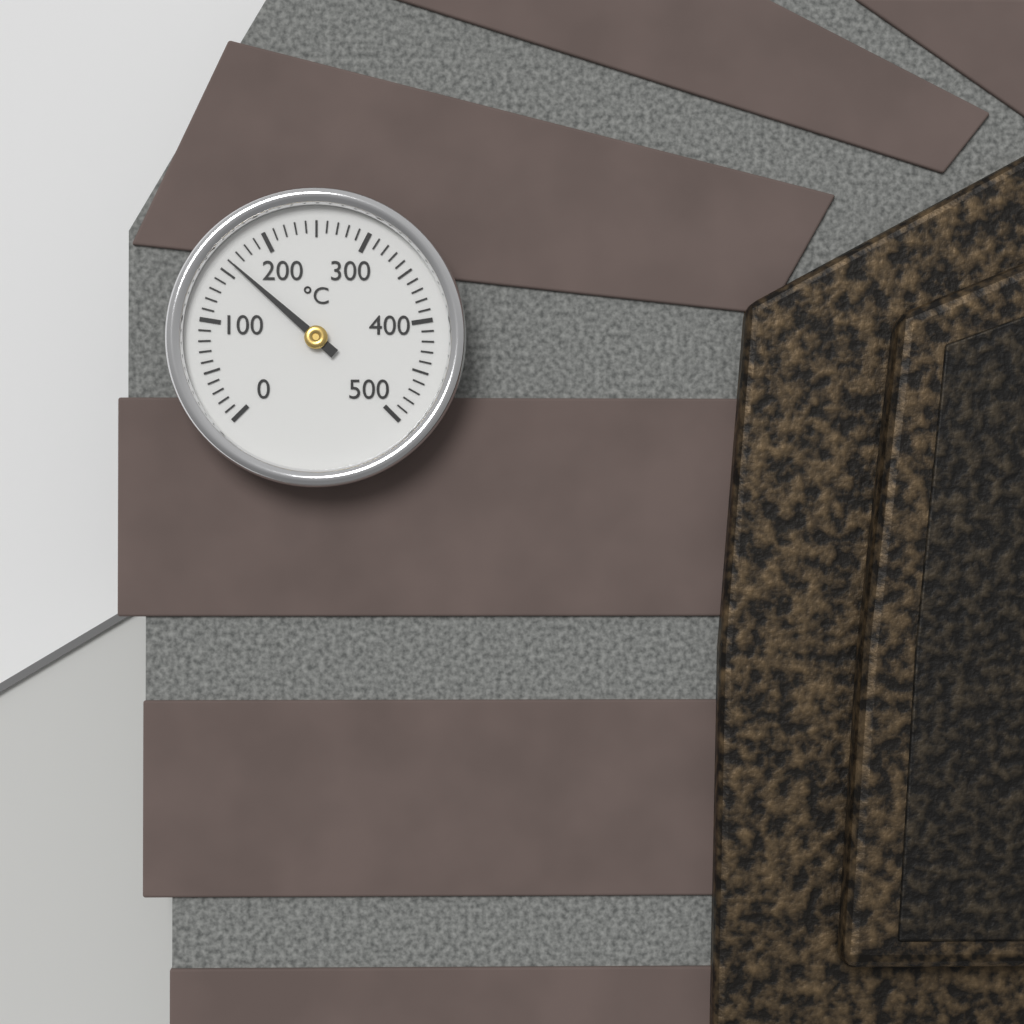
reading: 160 °C
